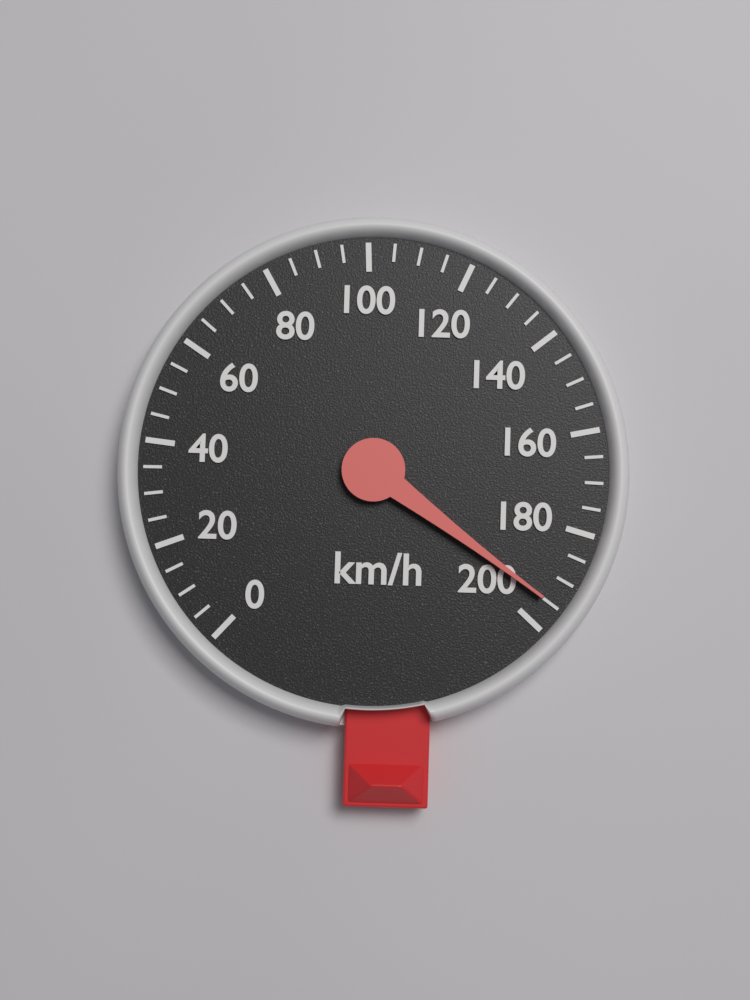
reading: 195 km/h
